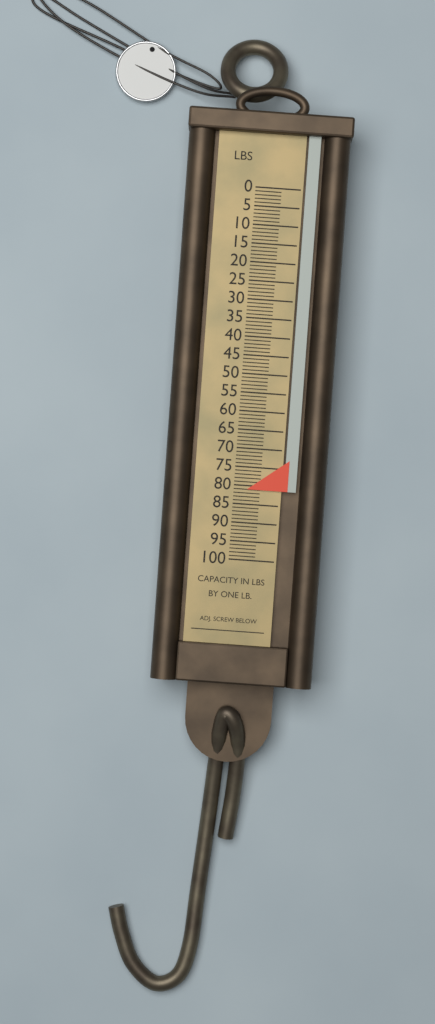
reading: 81 lb
